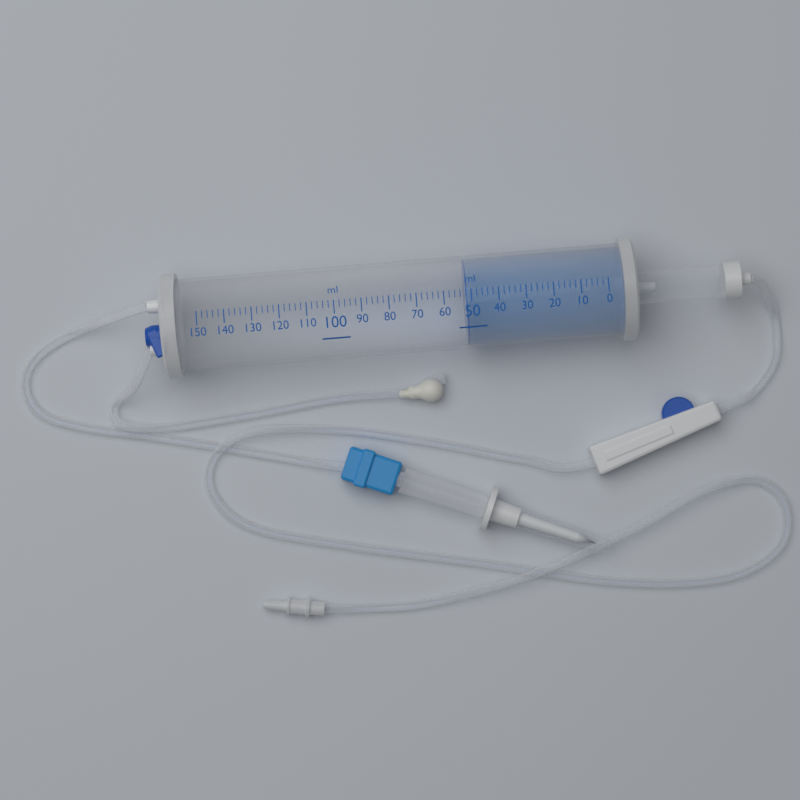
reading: 52 ml
